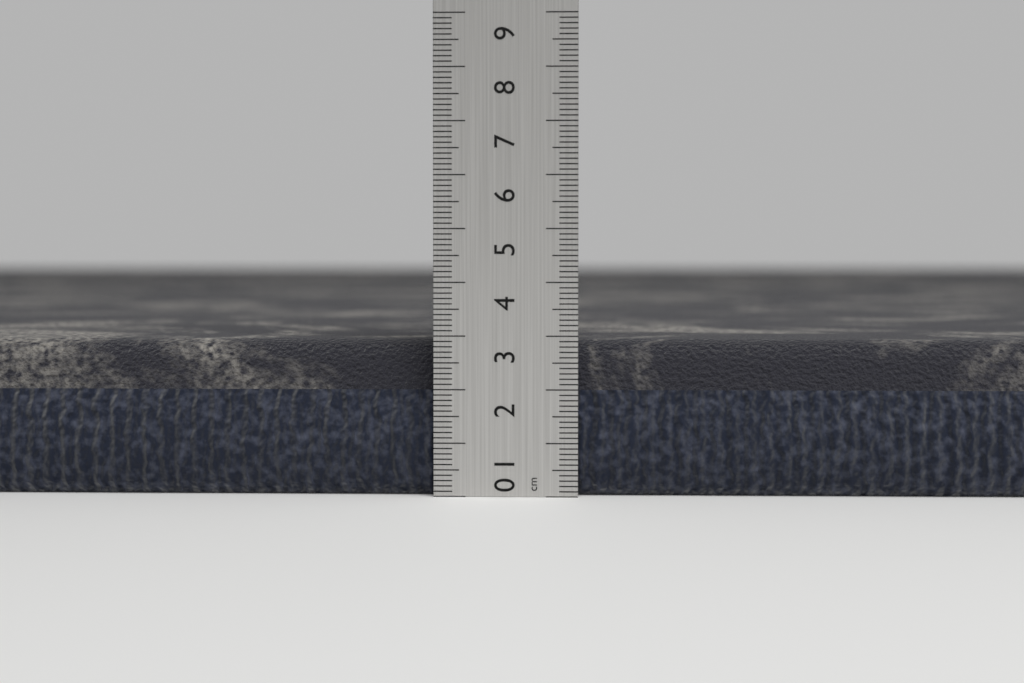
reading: 2.9 cm
